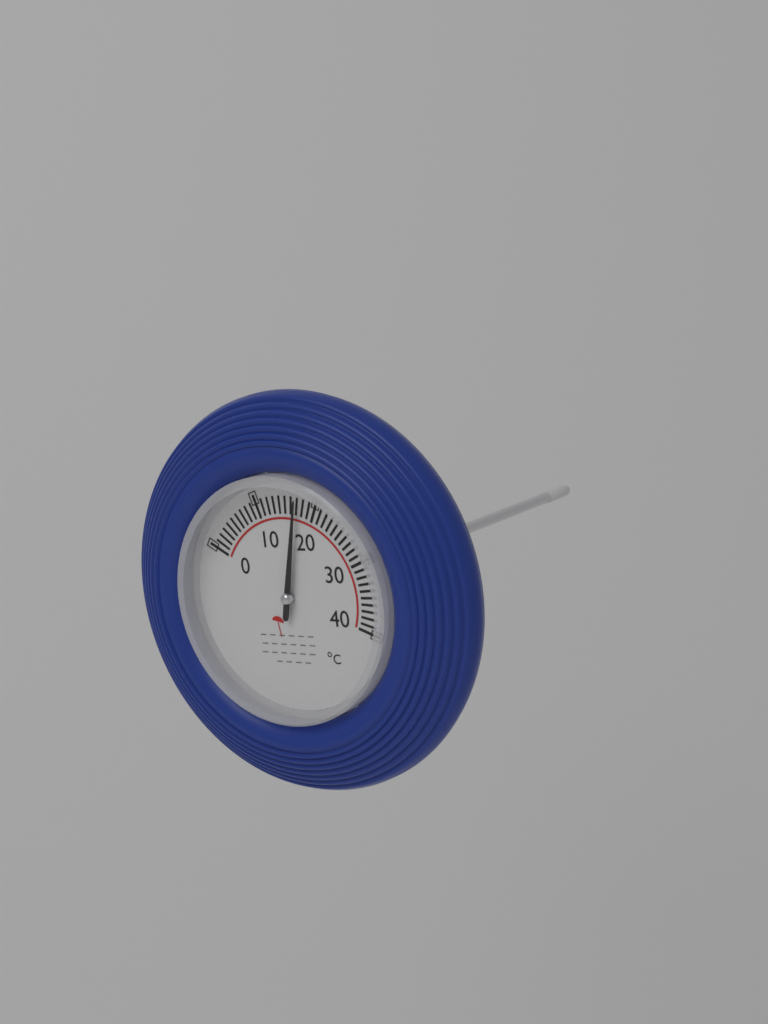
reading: 17 °C
